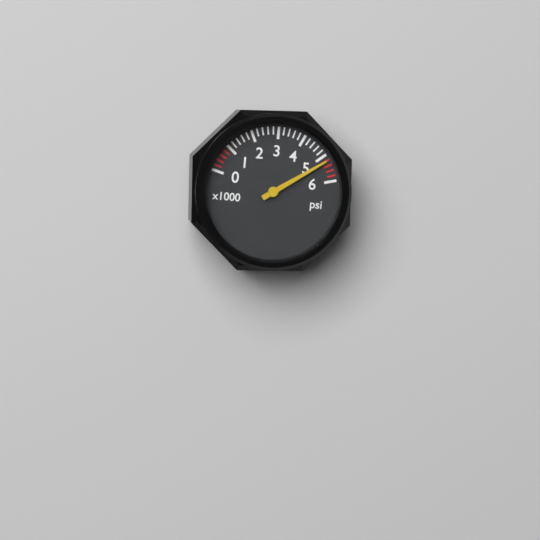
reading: 5200 psi
